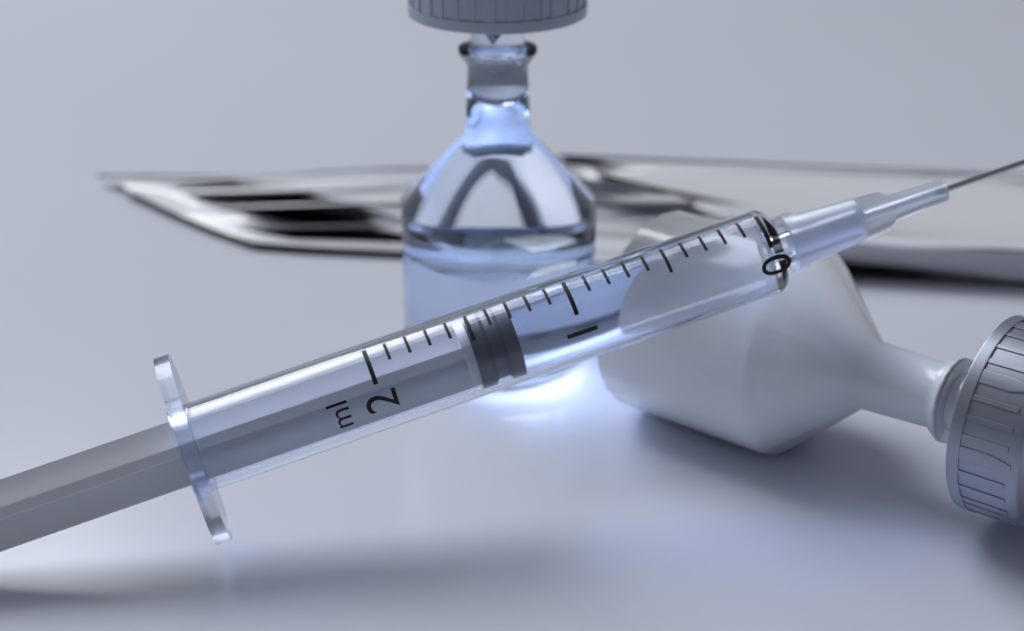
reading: 1.3 ml
